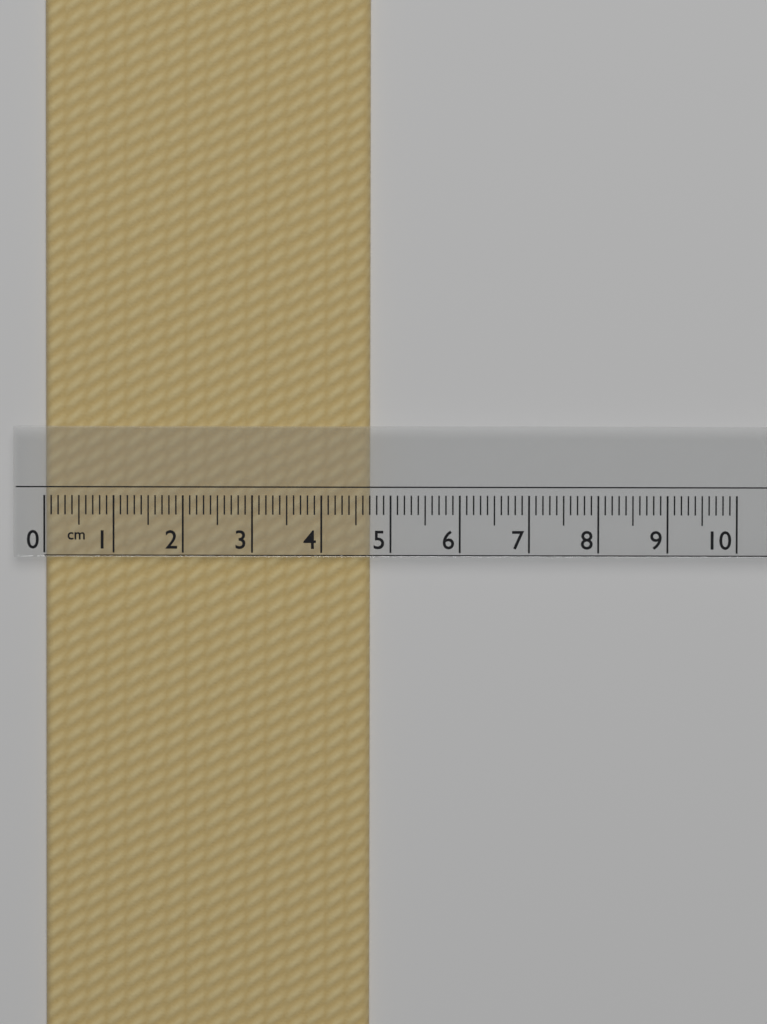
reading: 4.7 cm
